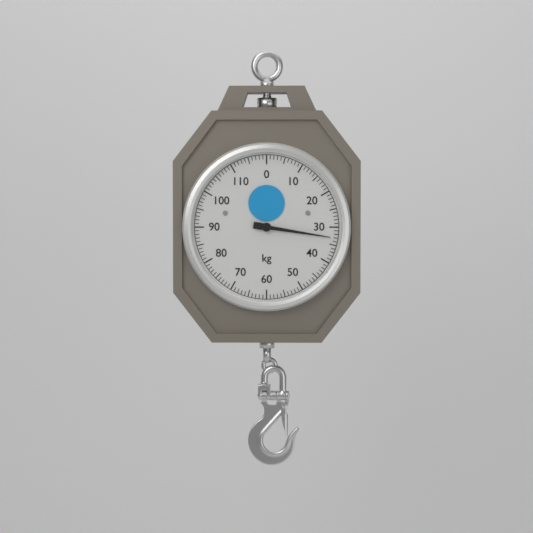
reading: 33 kg
